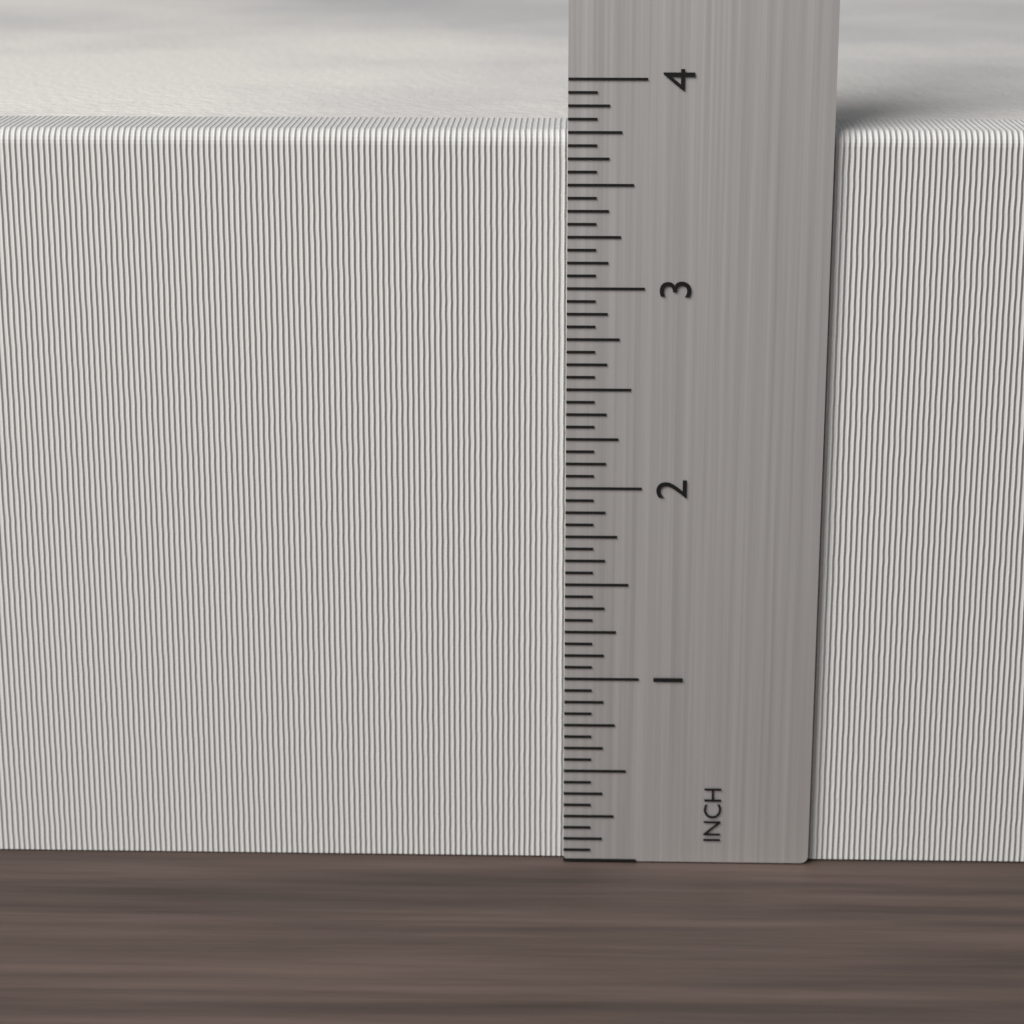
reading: 3.7500 inch
